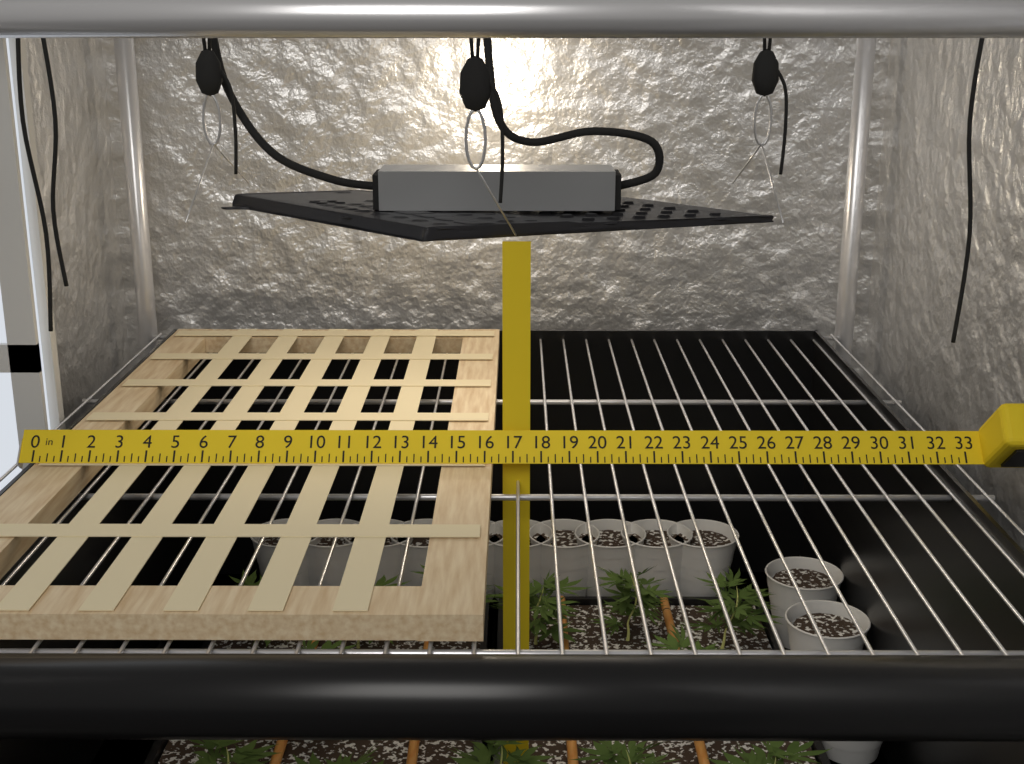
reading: 16.25 in
